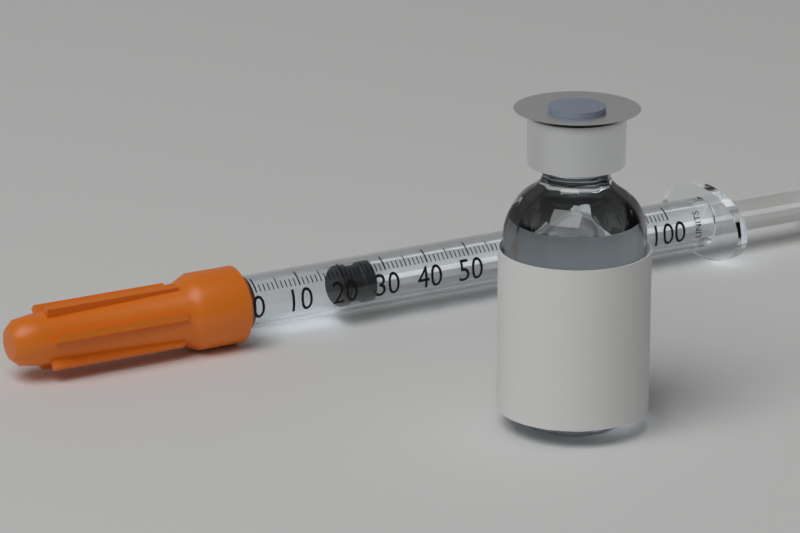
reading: 20 units
